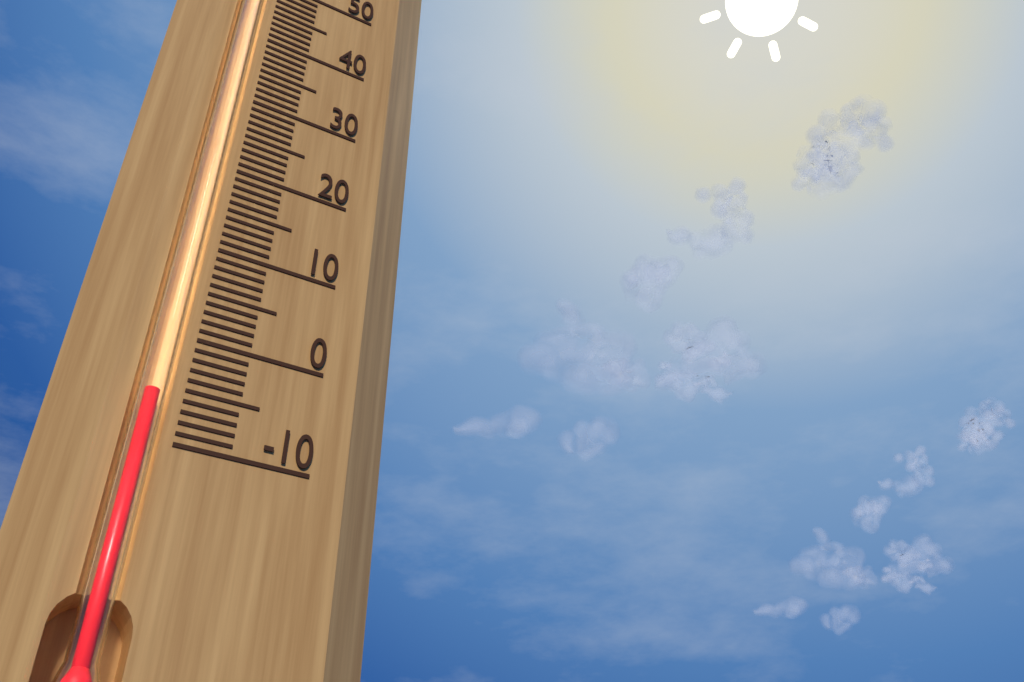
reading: -6 (no unit)
